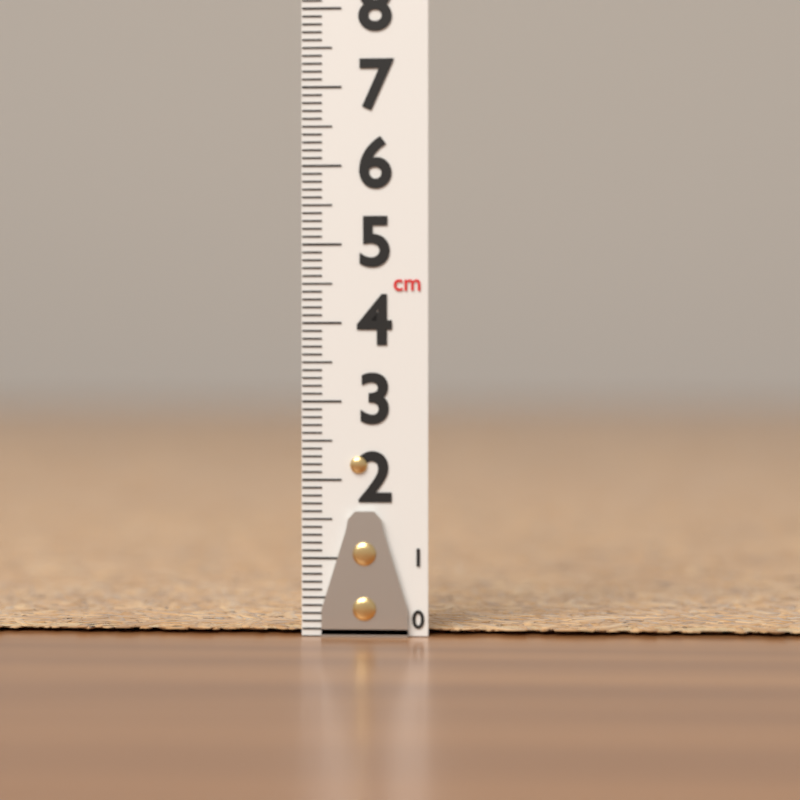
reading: 0.1 cm
